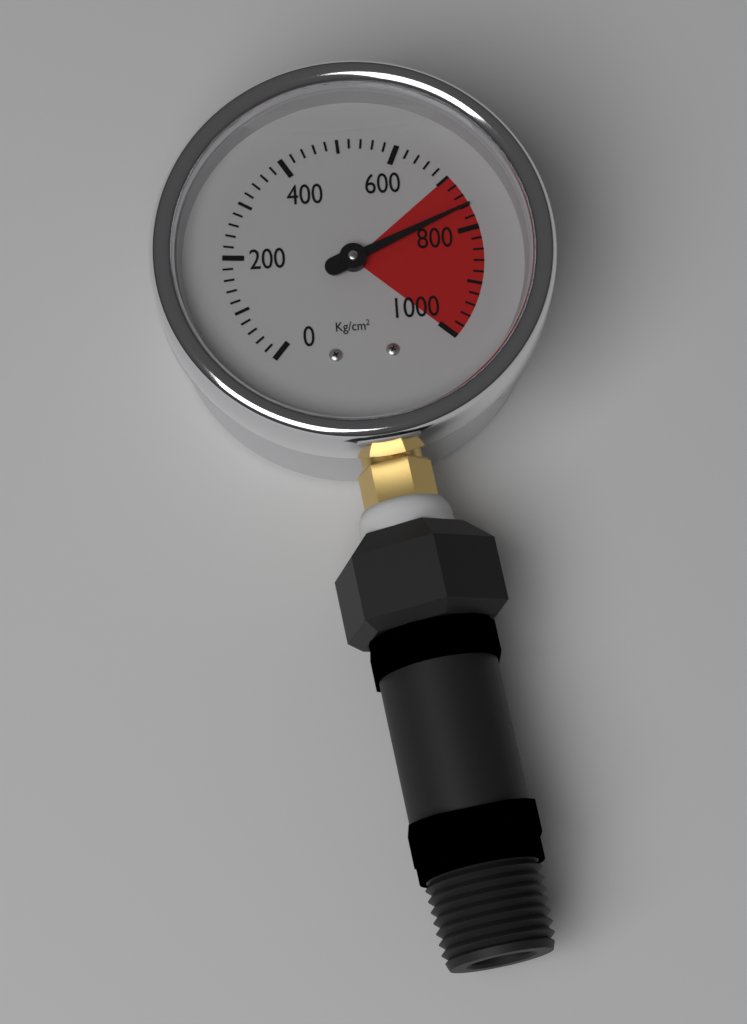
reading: 760 kg/cm²
